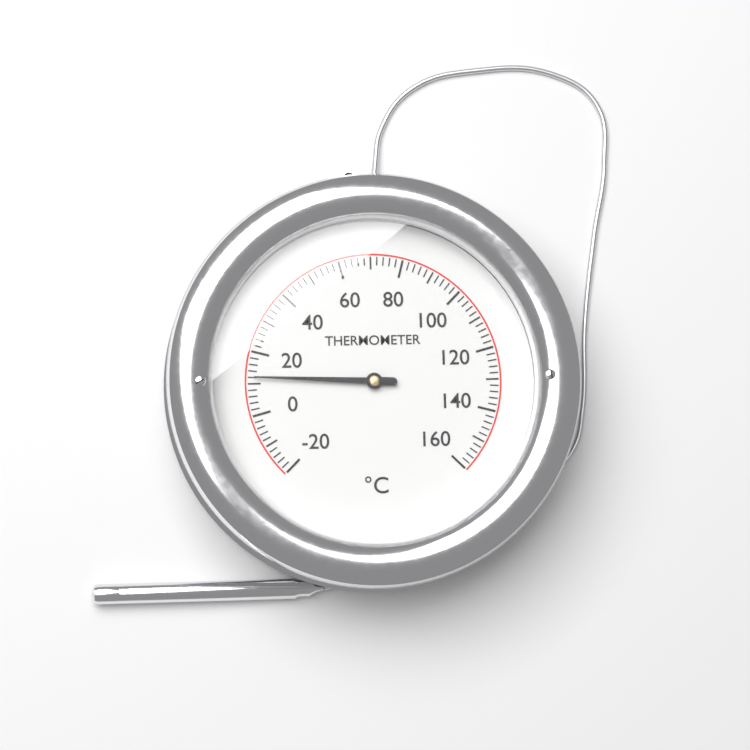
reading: 12 °C
